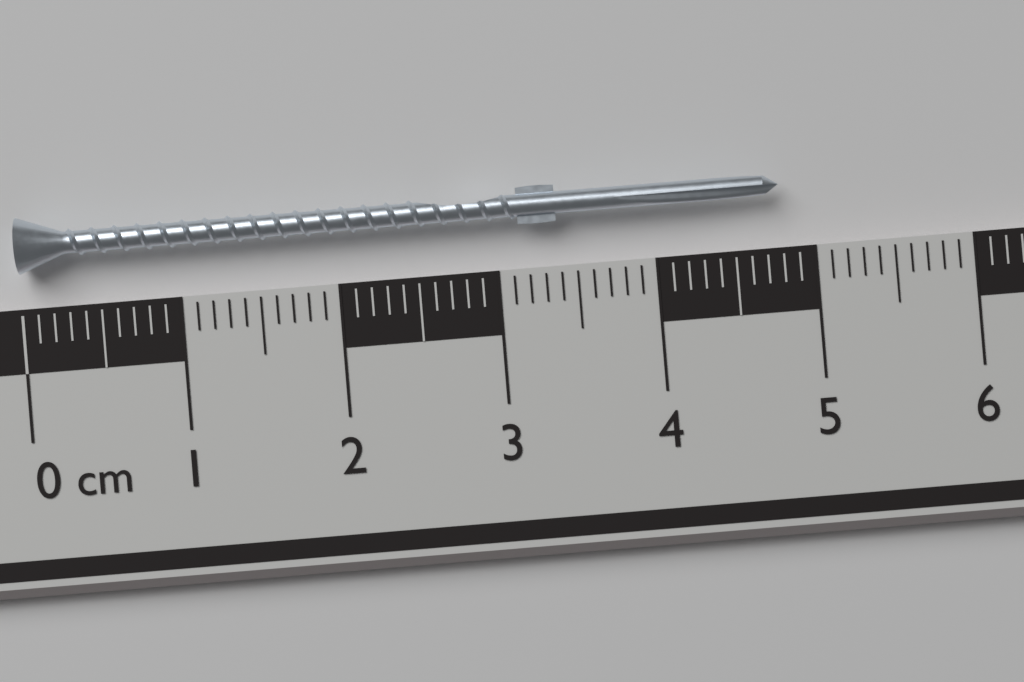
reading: 4.8 cm
